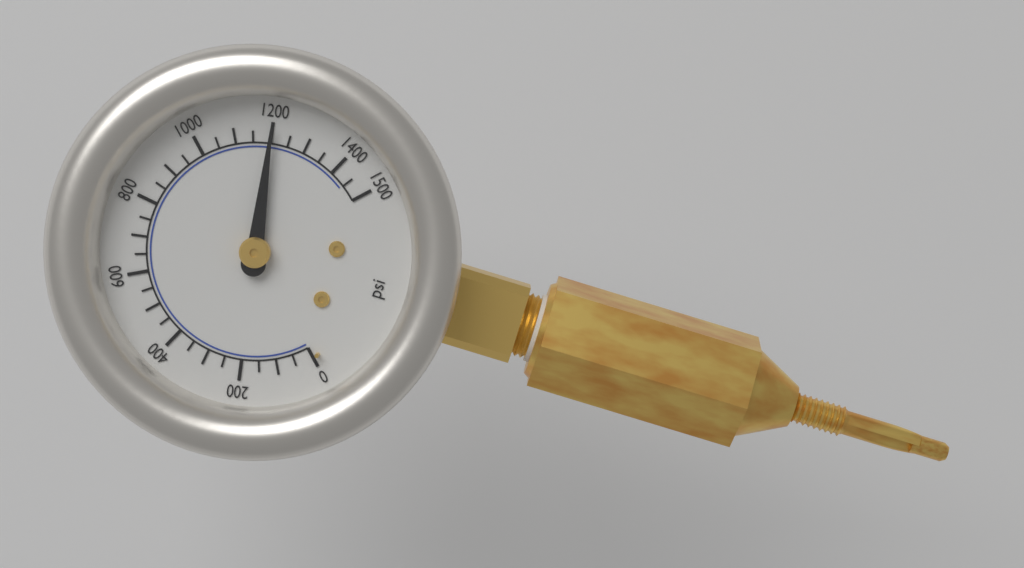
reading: 1200 psi
